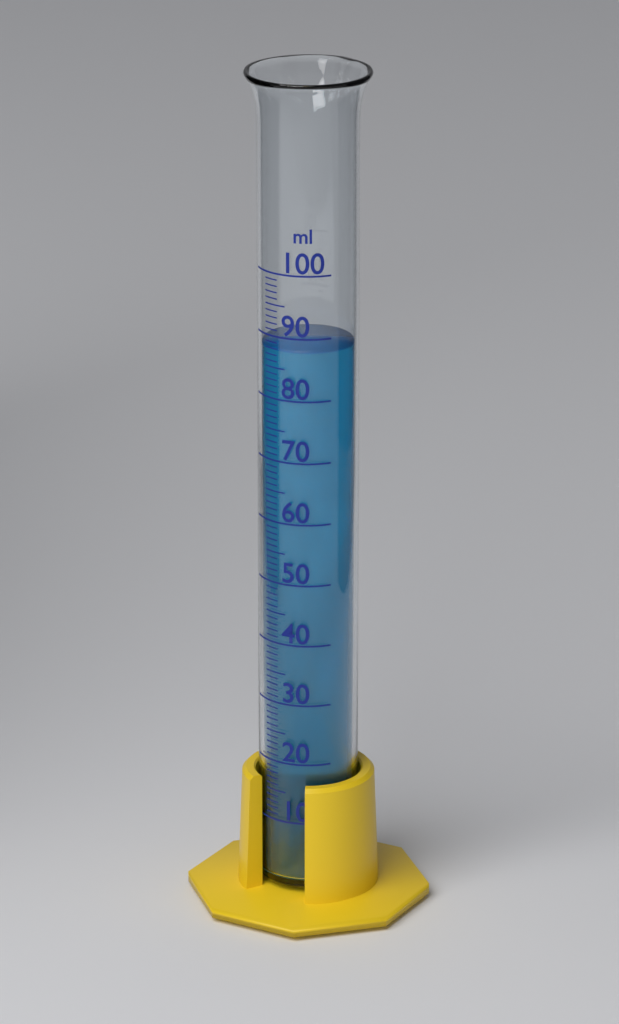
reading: 88 ml
